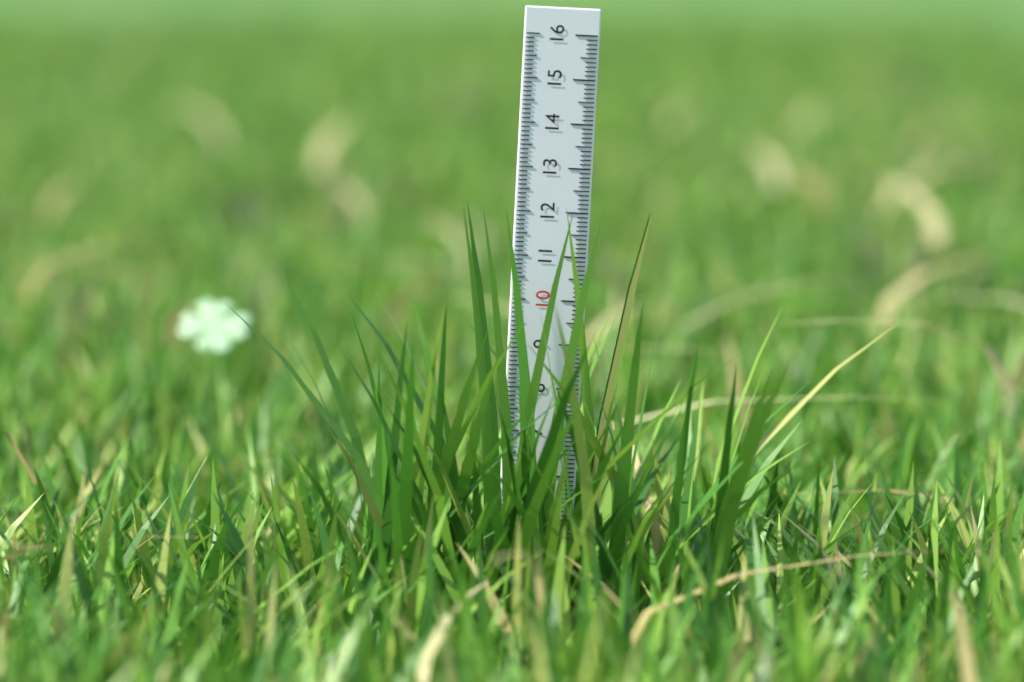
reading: 12.2 (no unit)
